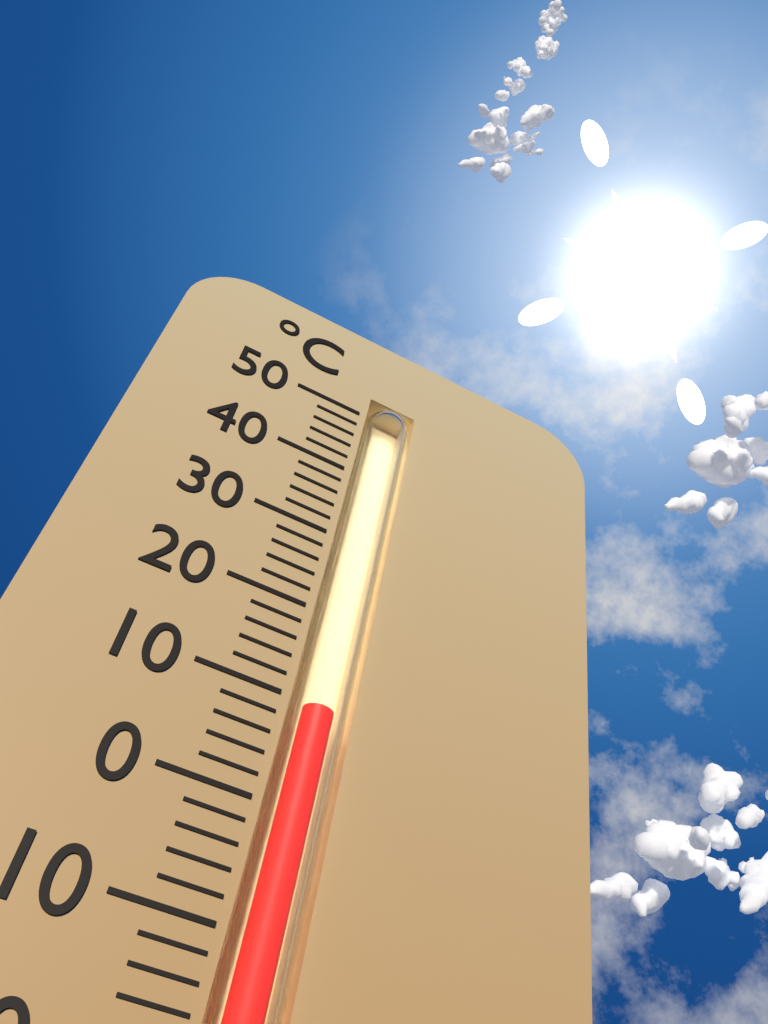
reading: 10 °C
